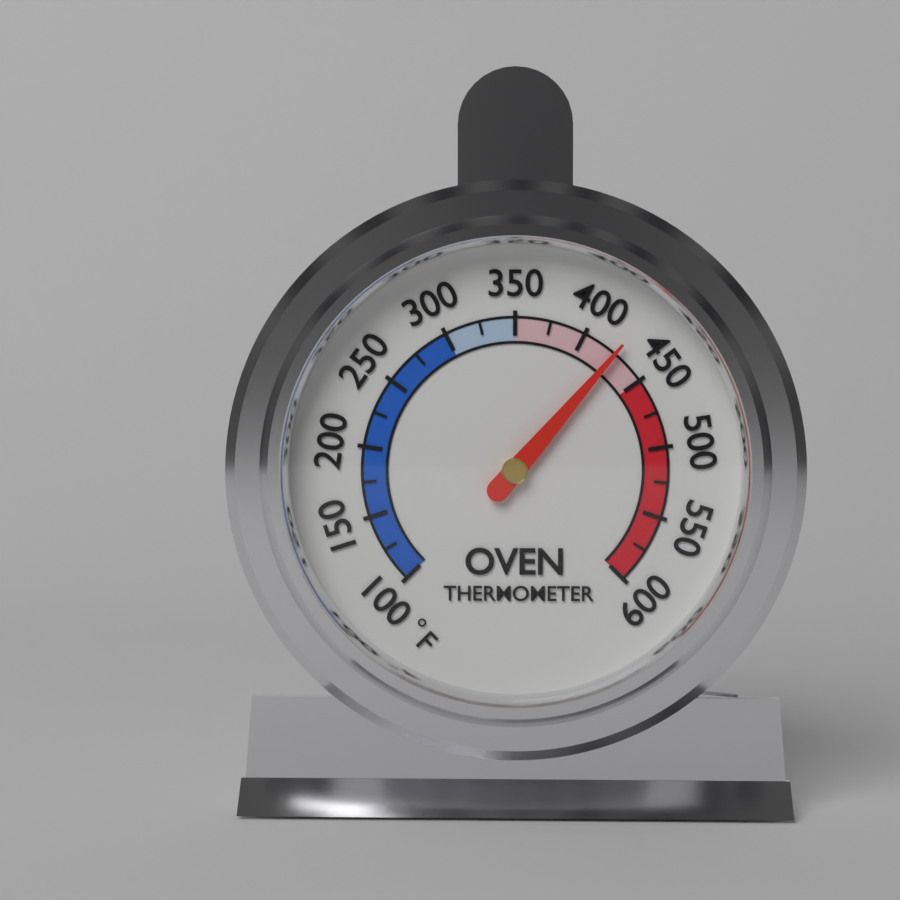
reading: 425 °F
